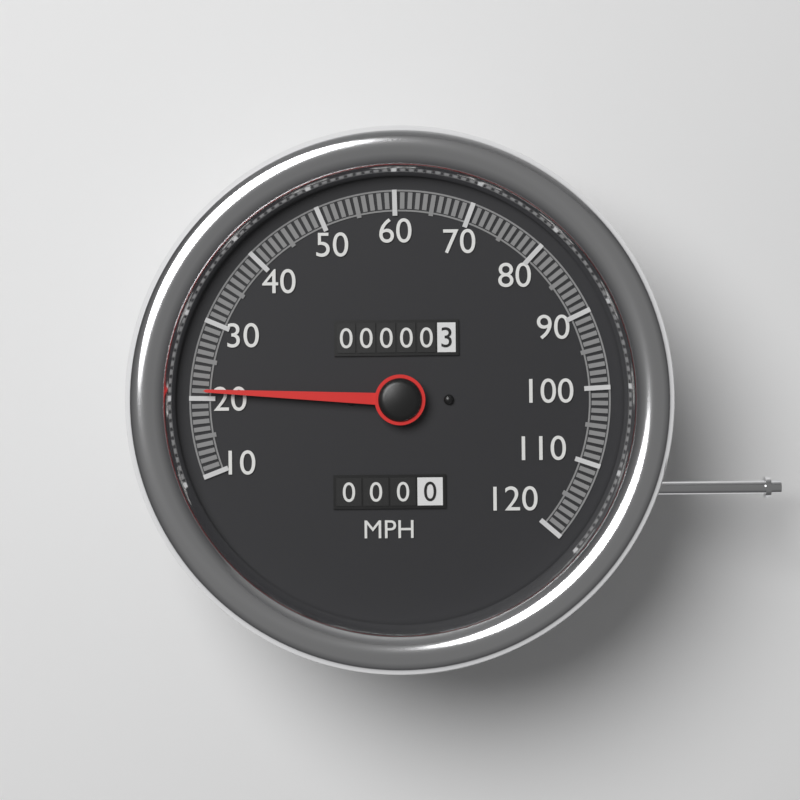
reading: 21 MPH
